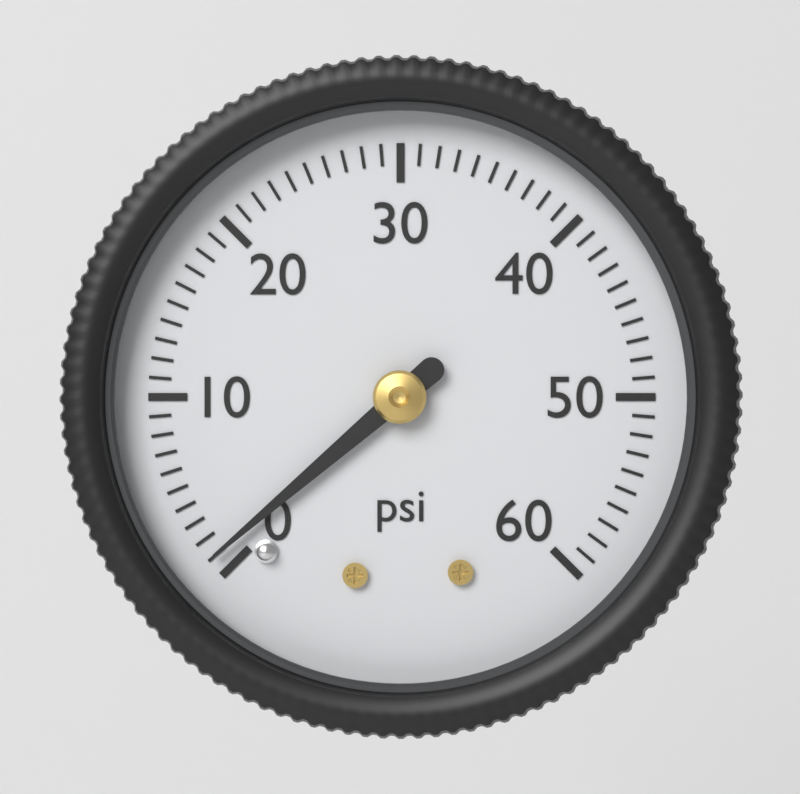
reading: 1 psi
